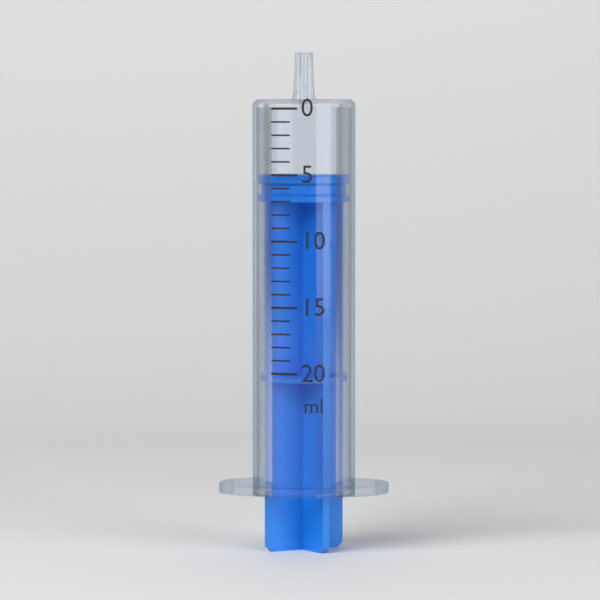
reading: 5 ml
